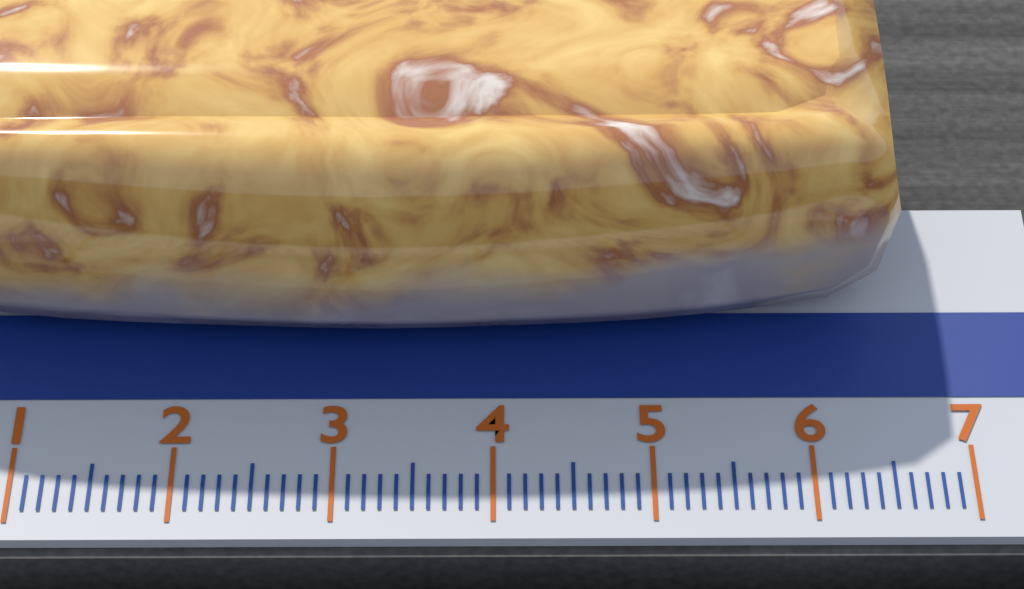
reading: 6.6 cm
